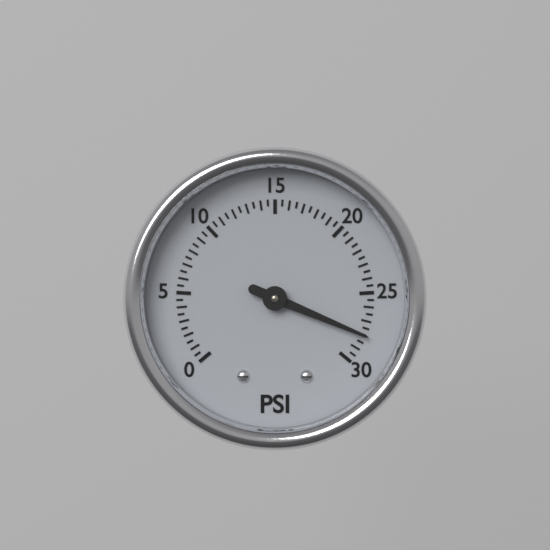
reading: 28.0 psi
